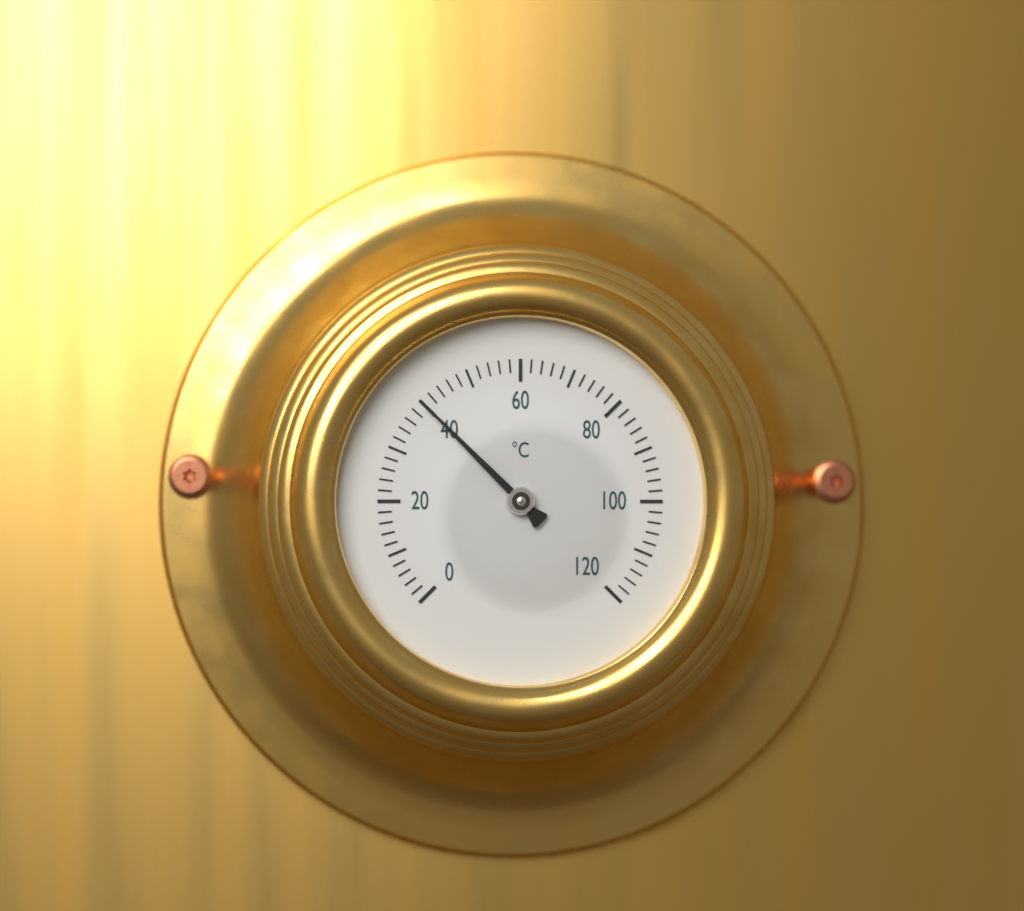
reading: 40 °C
